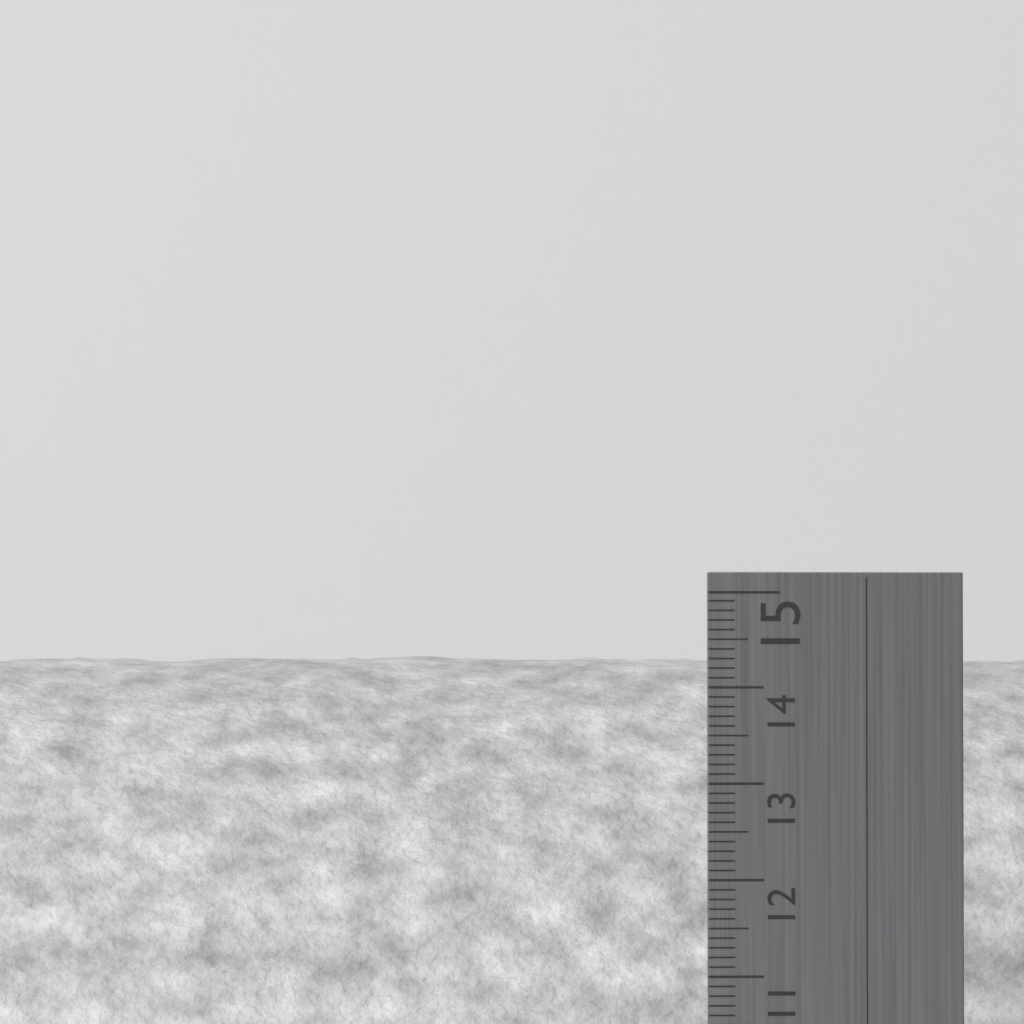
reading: 14.5 cm
